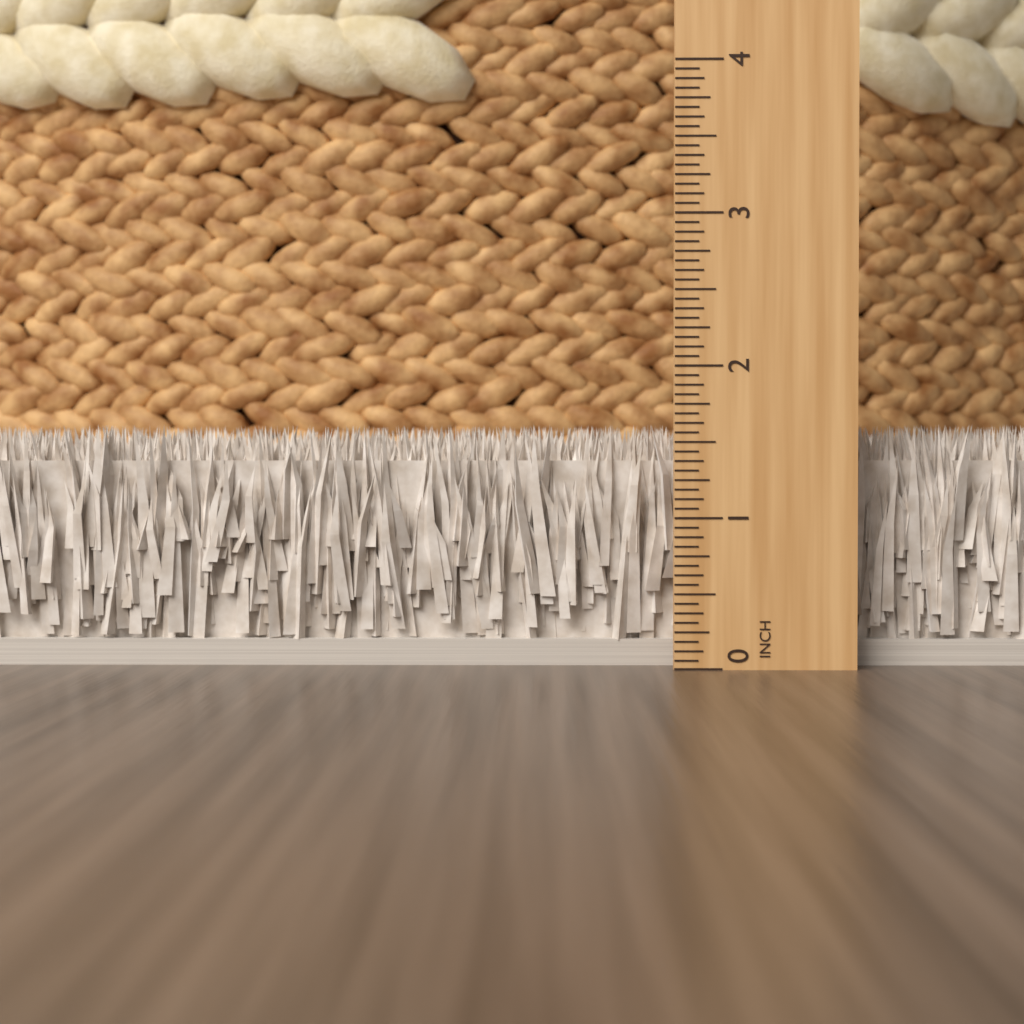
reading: 1.6250 in
